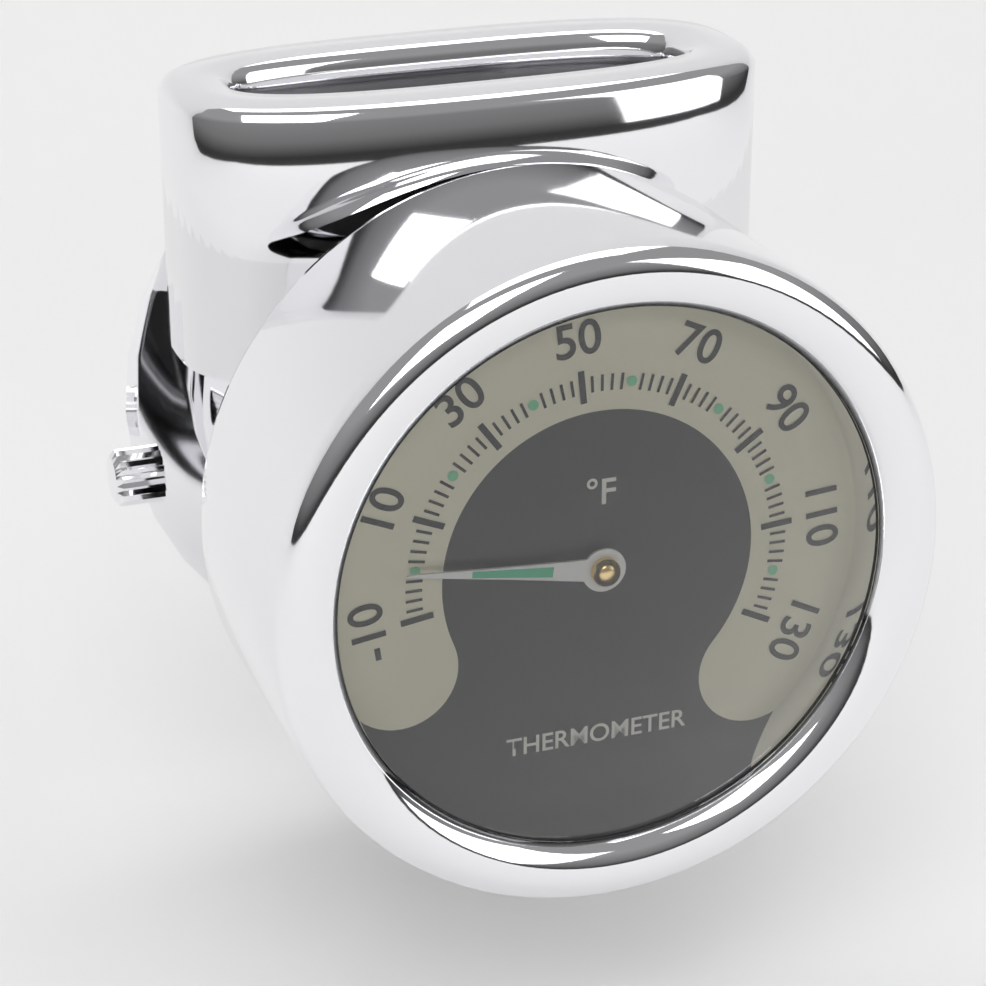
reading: 0 °F
